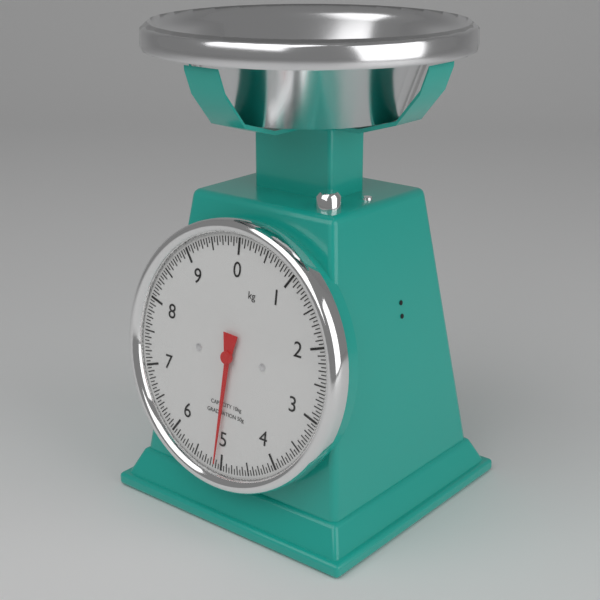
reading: 5.10 kg
